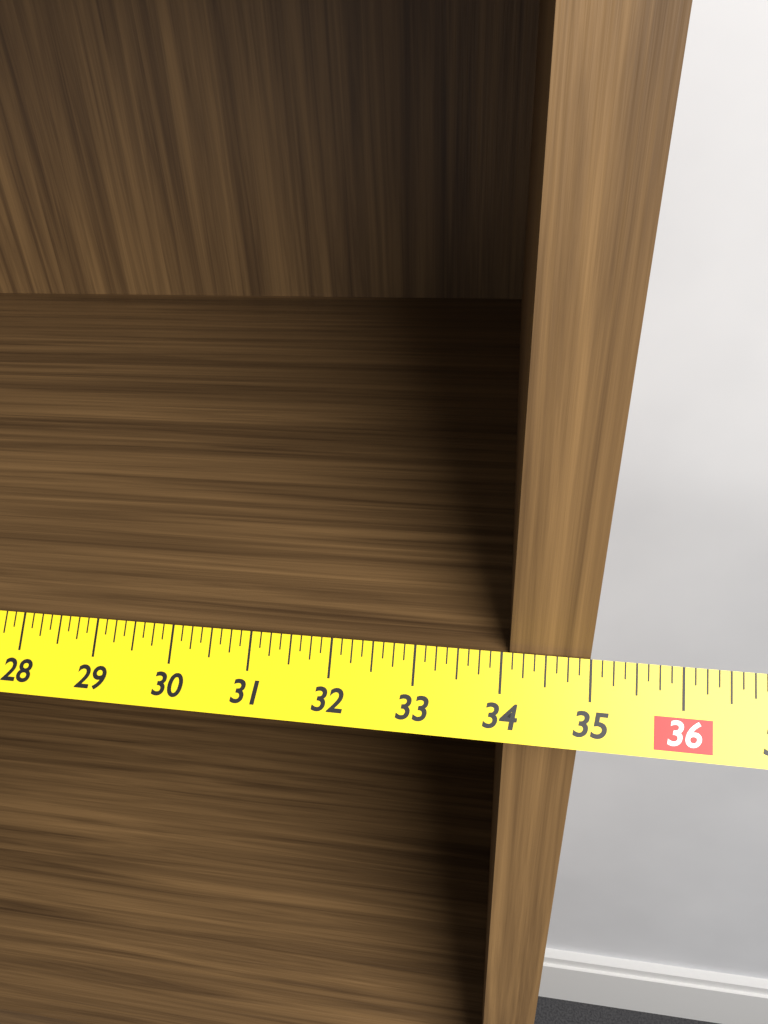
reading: 35.000 in
